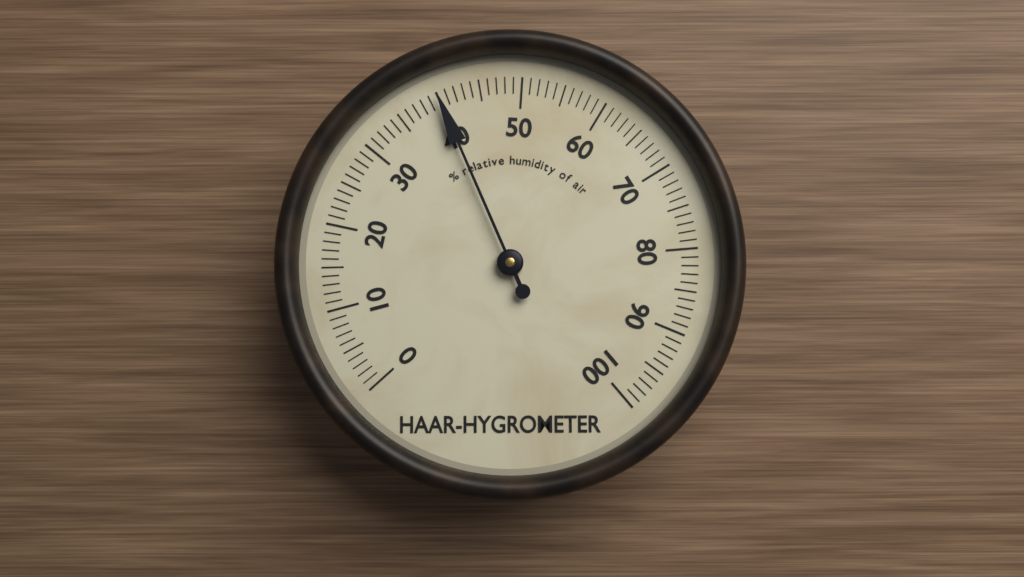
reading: 40 %
